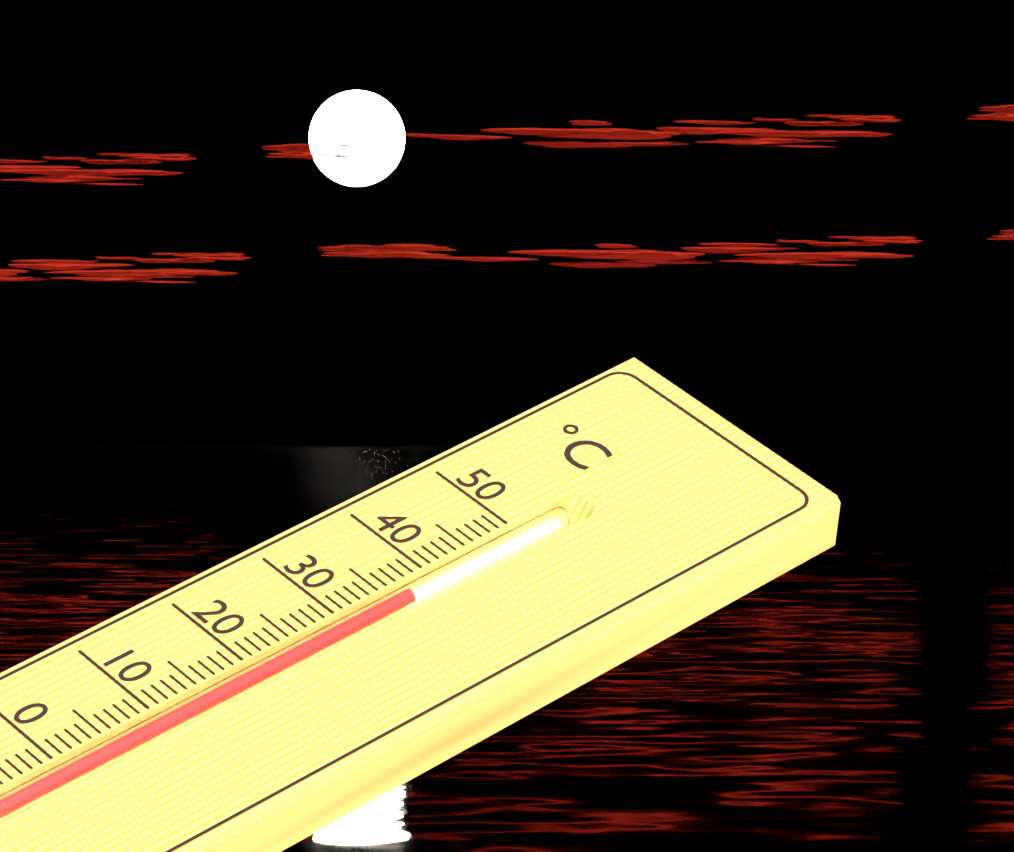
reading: 37 °C
